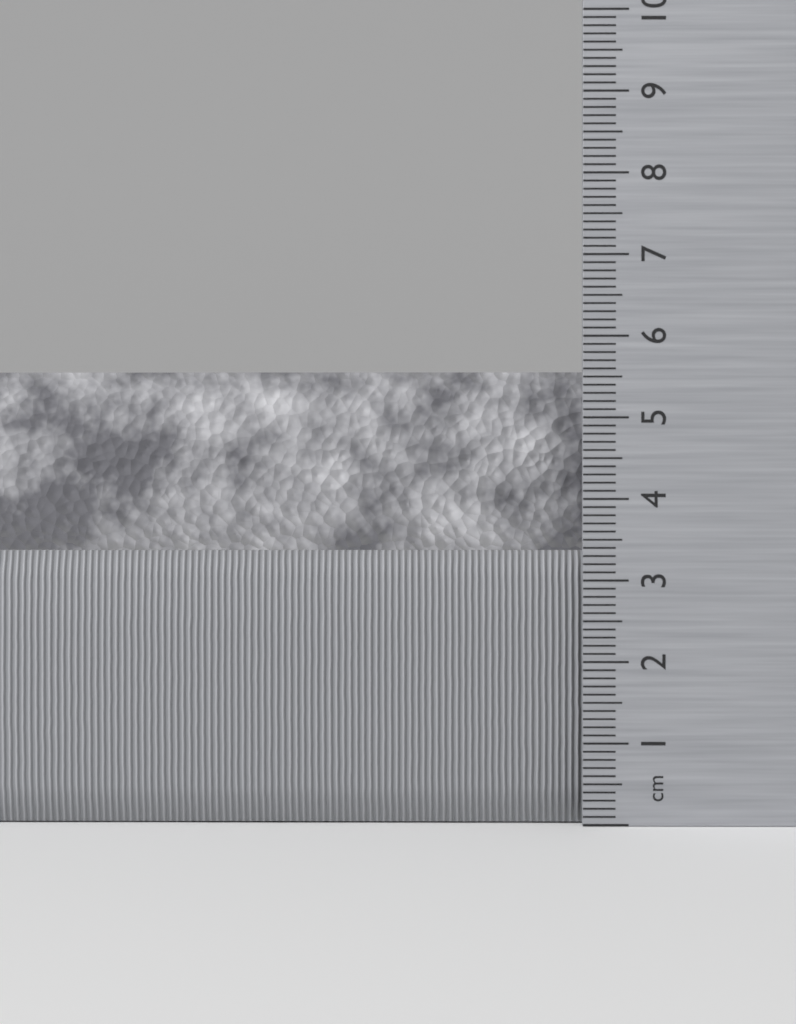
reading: 5.6 cm
